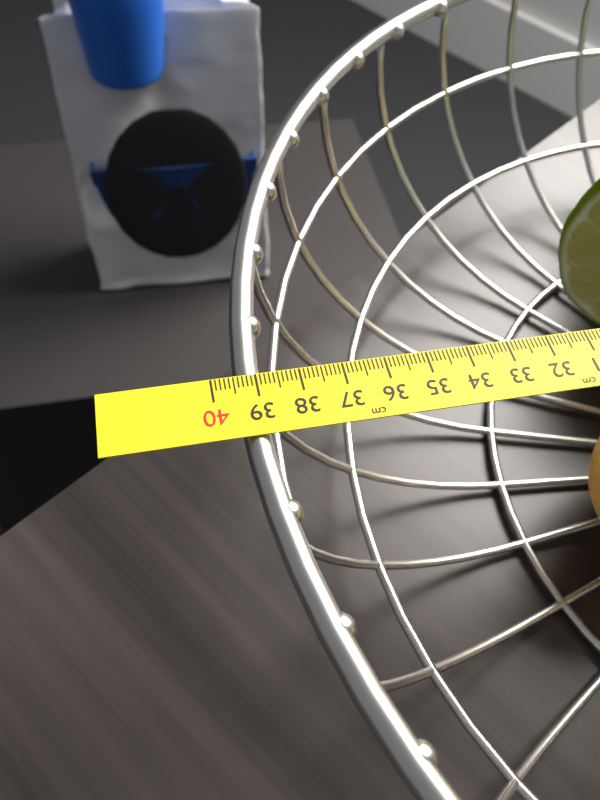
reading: 39.5 cm
